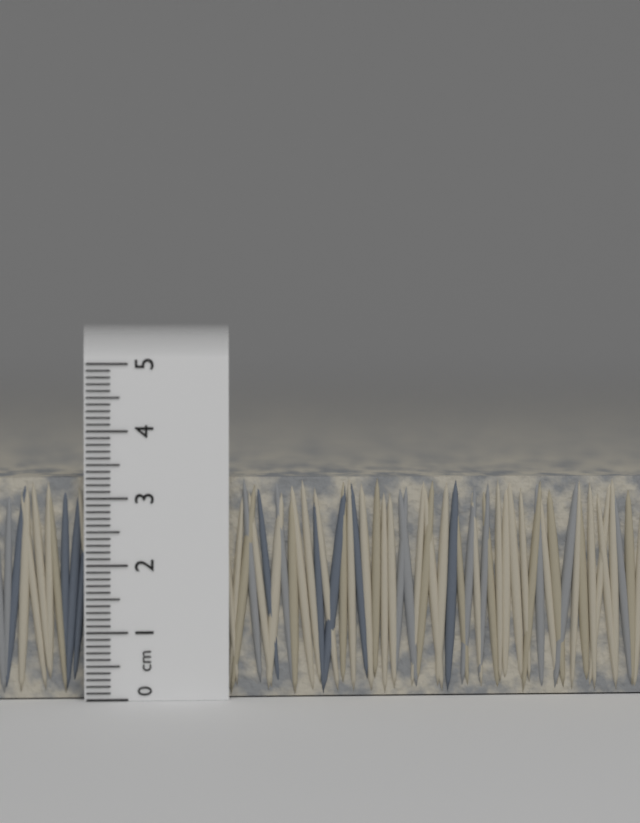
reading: 3.3 cm
